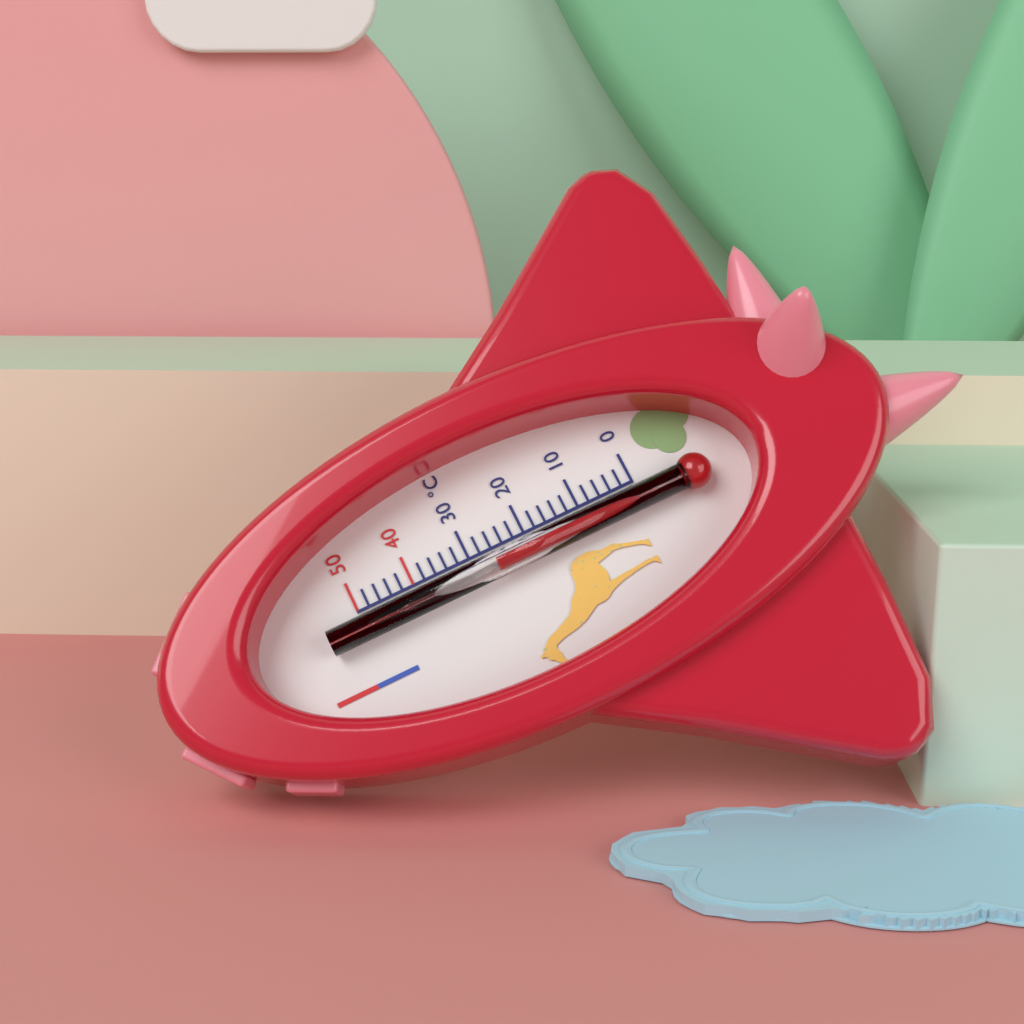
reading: 26 °C
